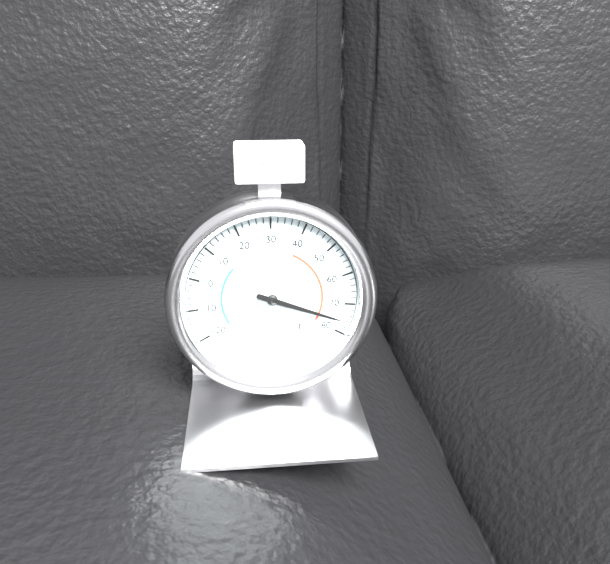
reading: 76 °F
